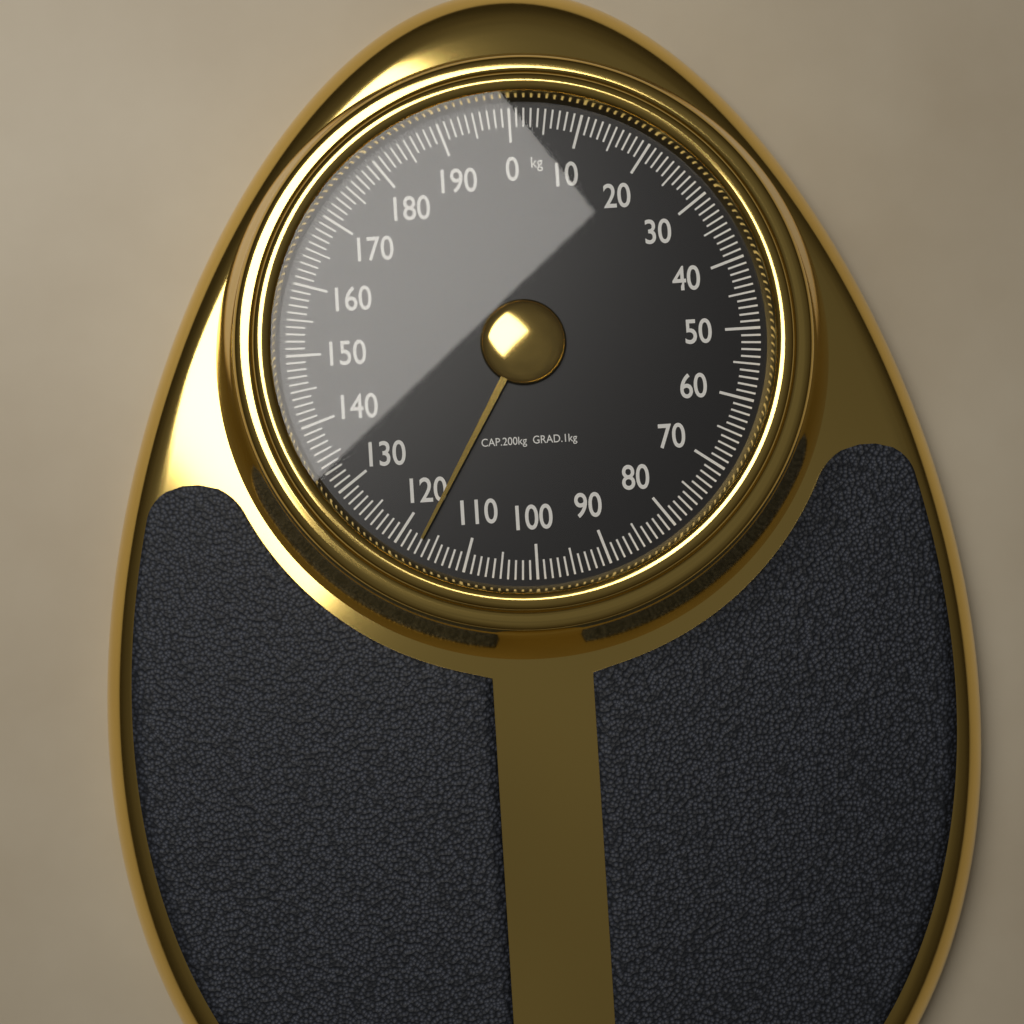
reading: 117 kg
